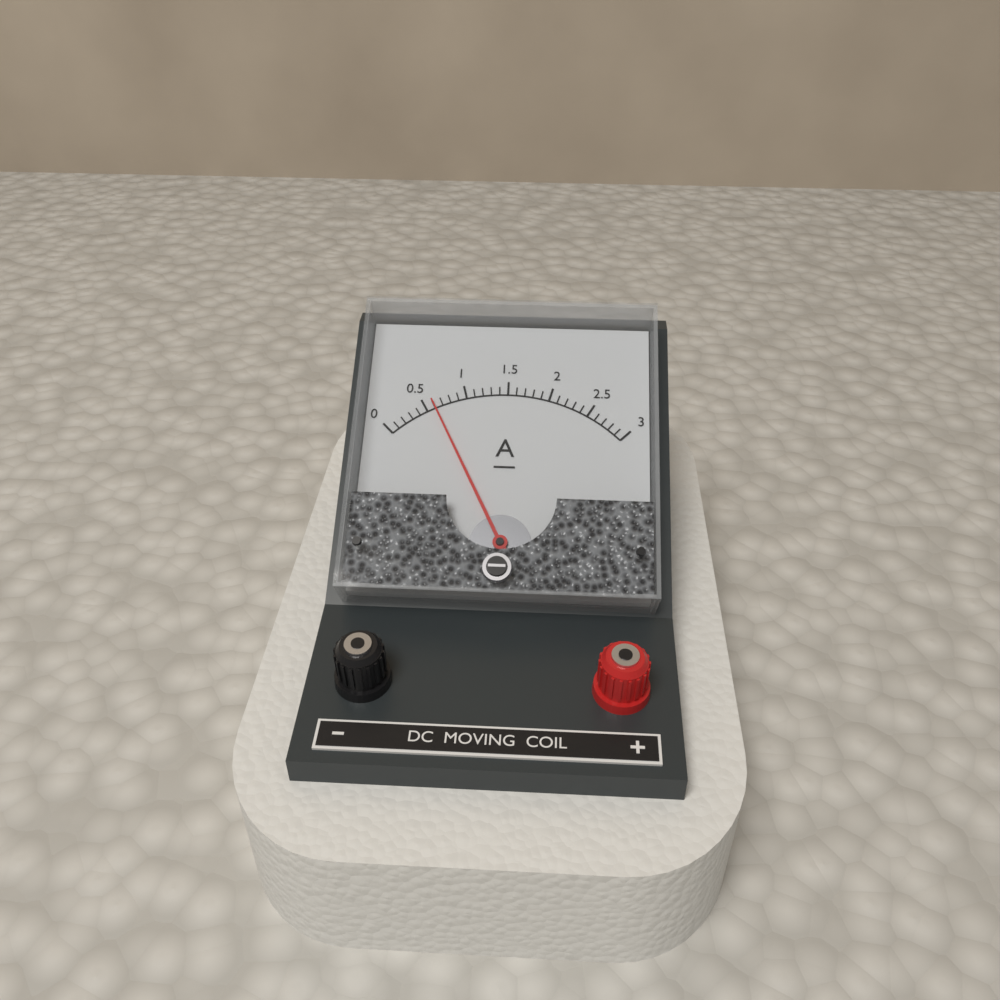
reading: 0.6 A
